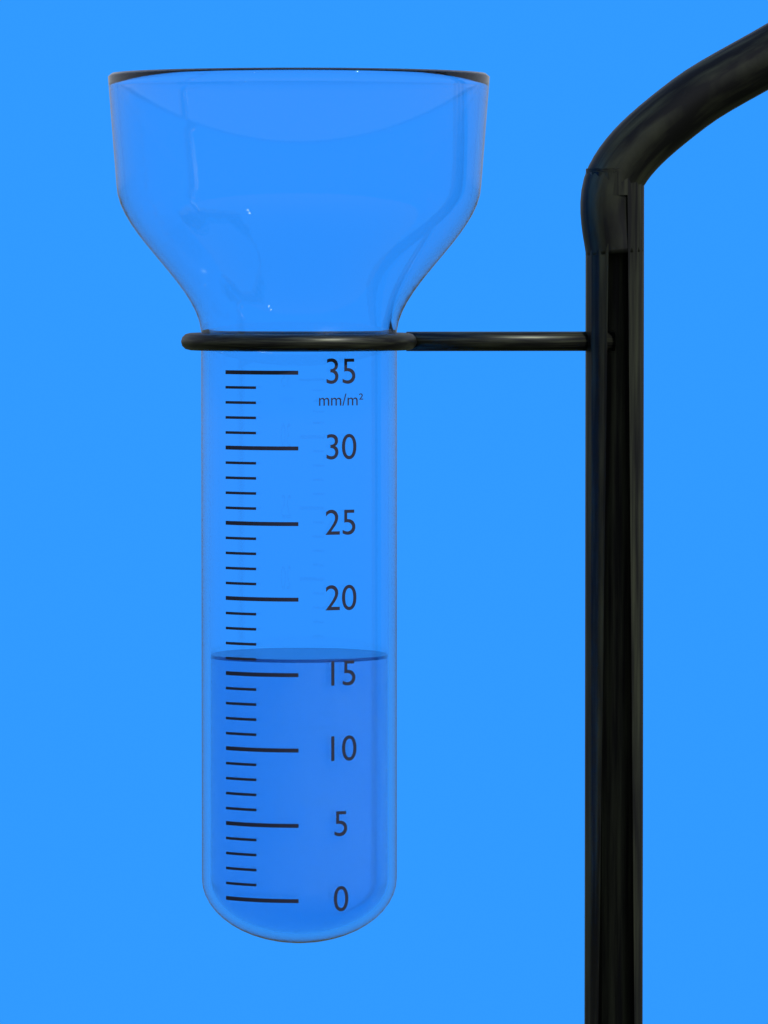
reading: 16 mm/m²
